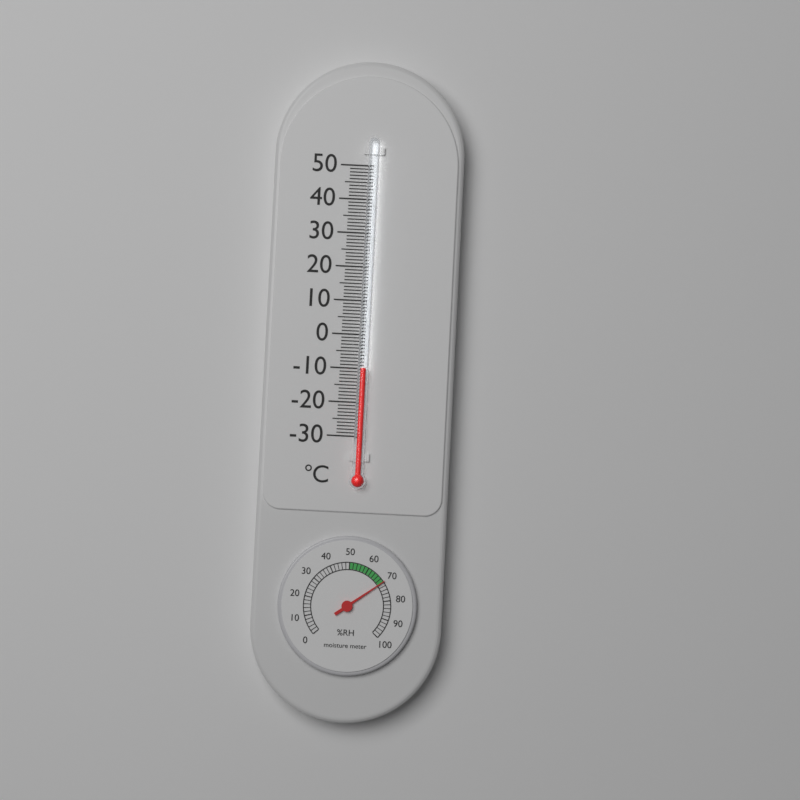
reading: -10 °C
